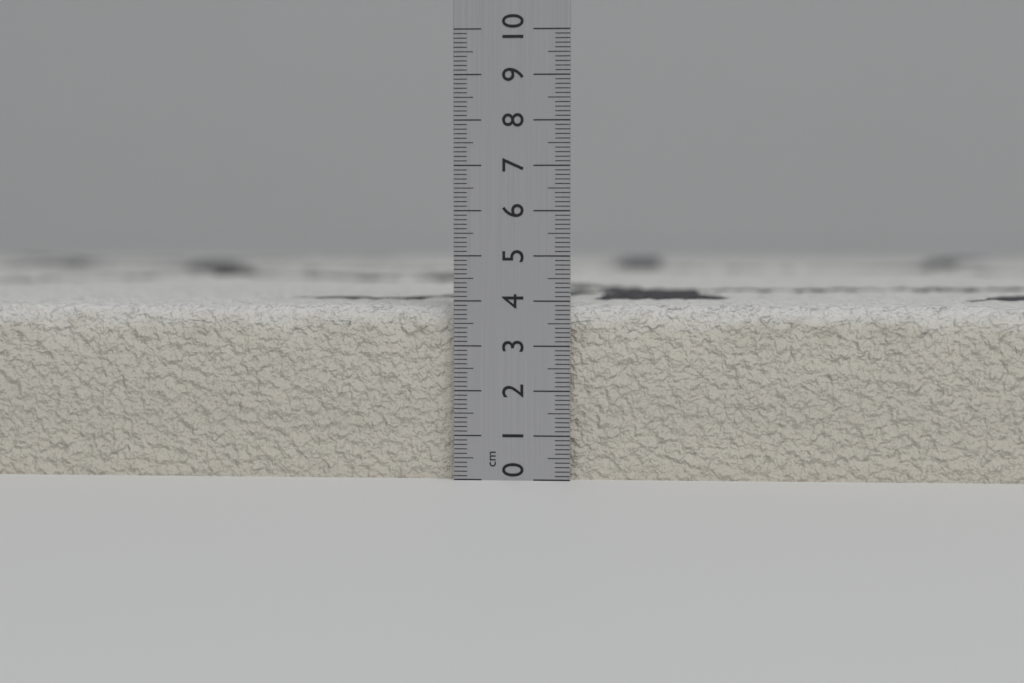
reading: 3.9 cm
